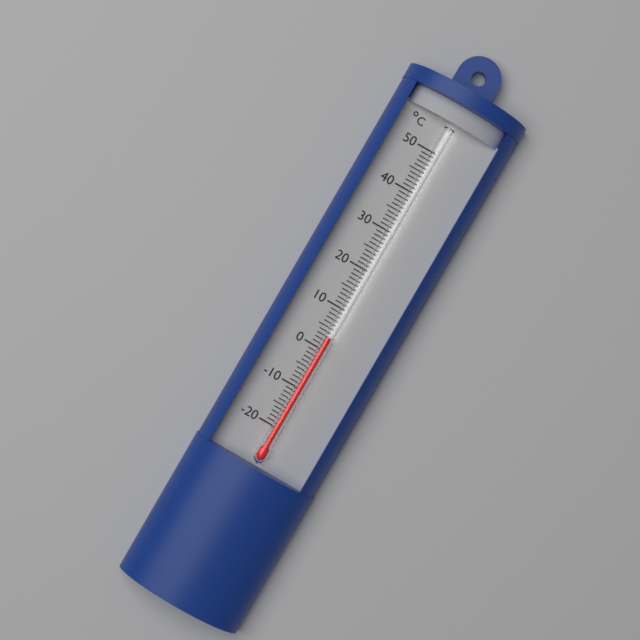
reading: 3 °C
